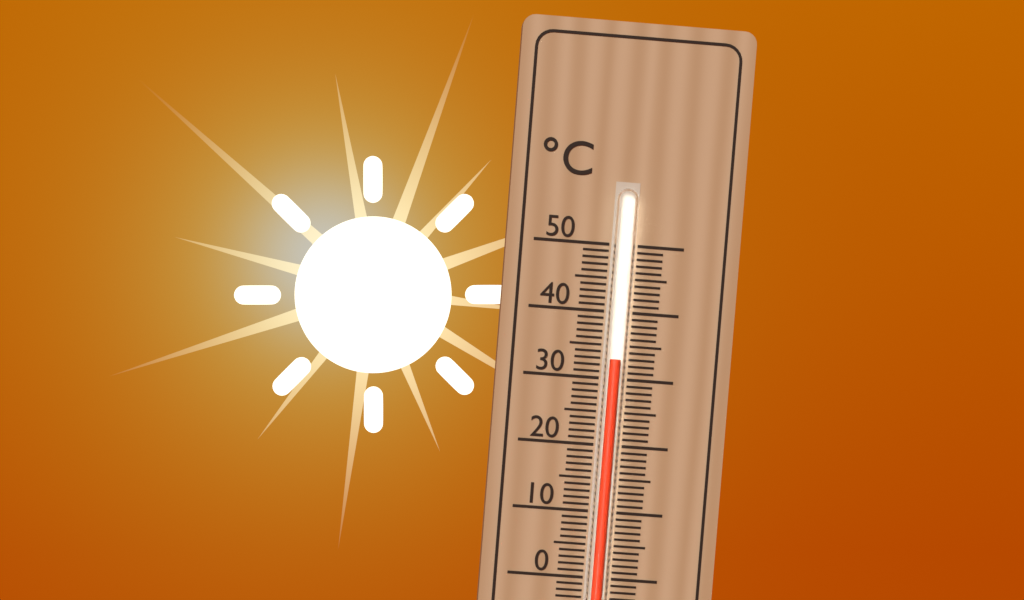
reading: 33 °C
